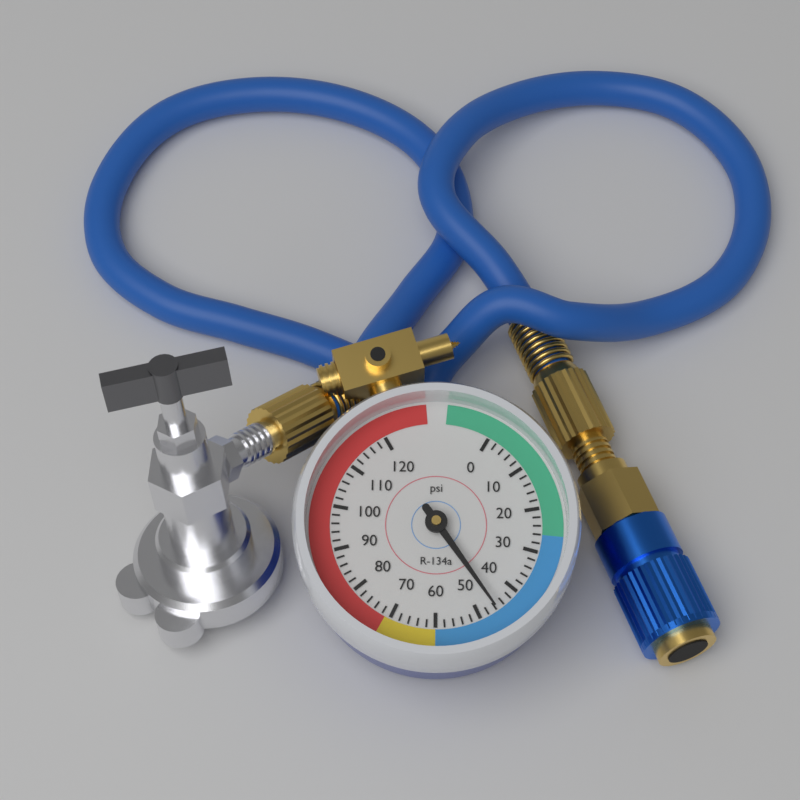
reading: 46 psi
